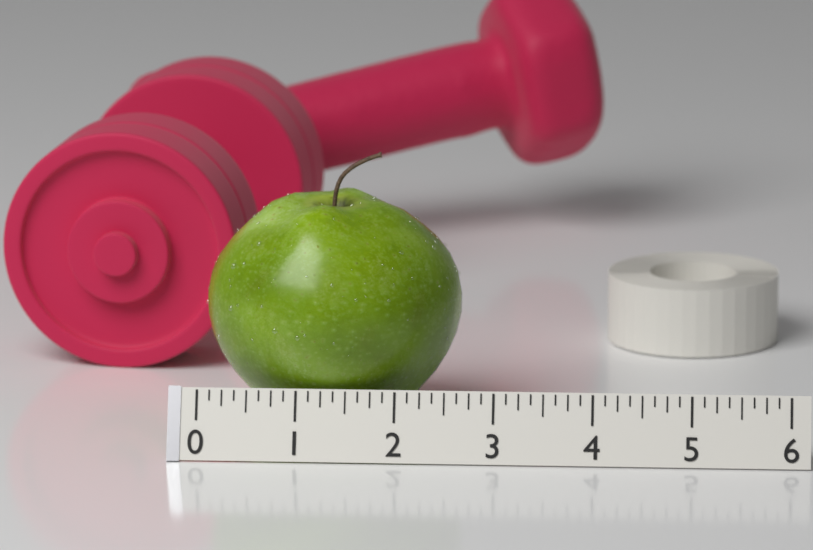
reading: 2.625 (no unit)
